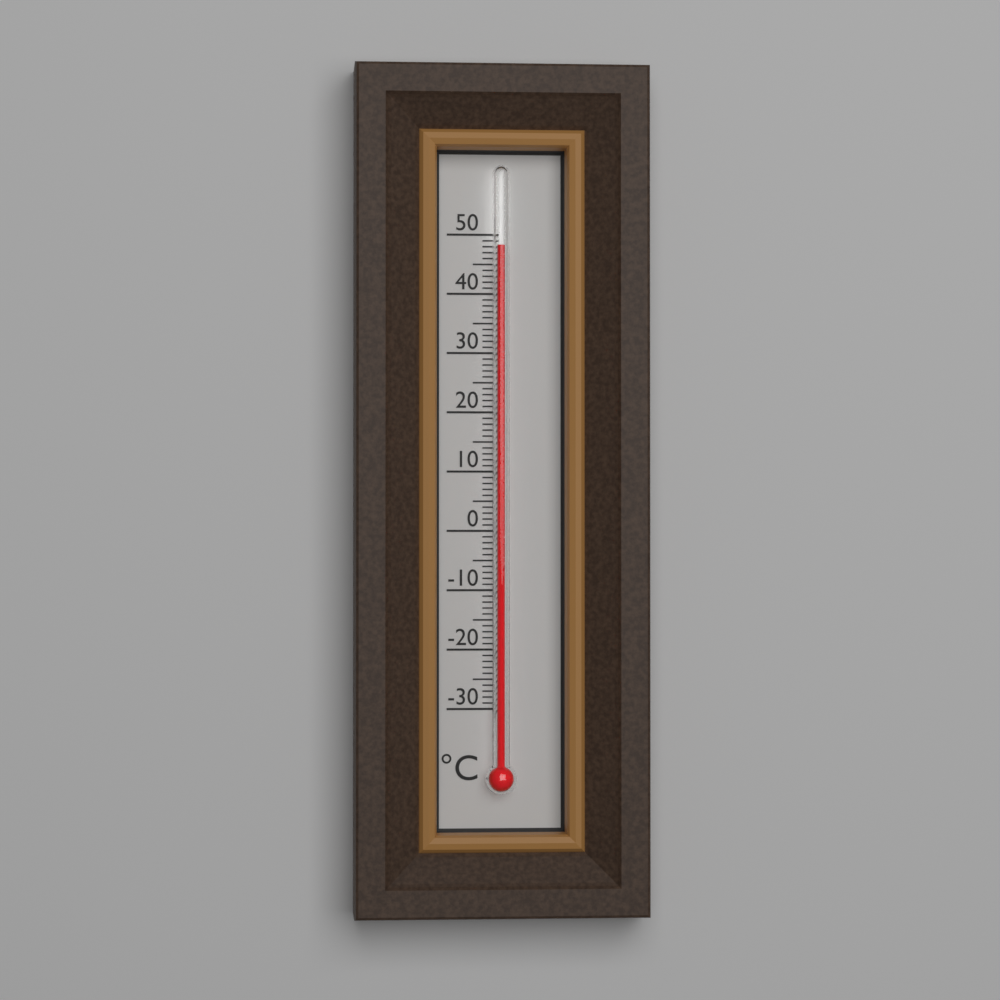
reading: 48 °C
